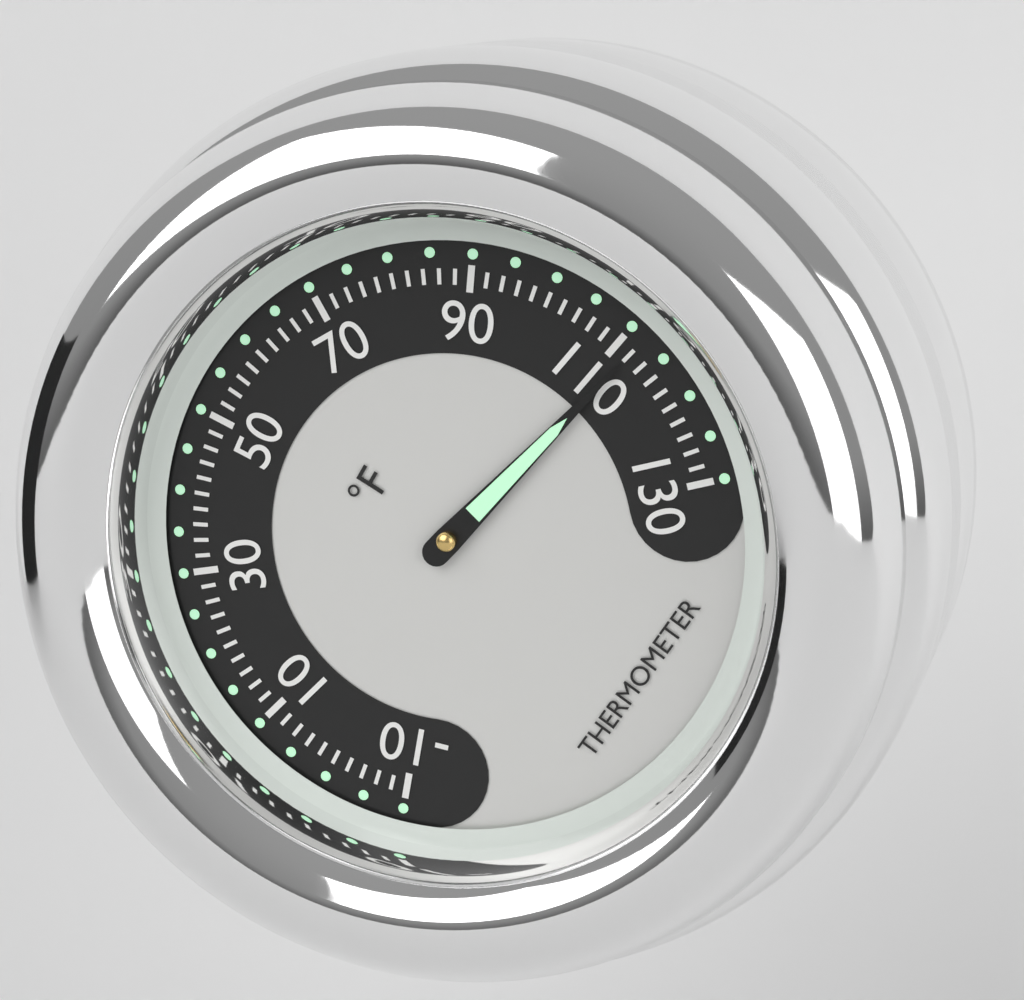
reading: 112 °F
